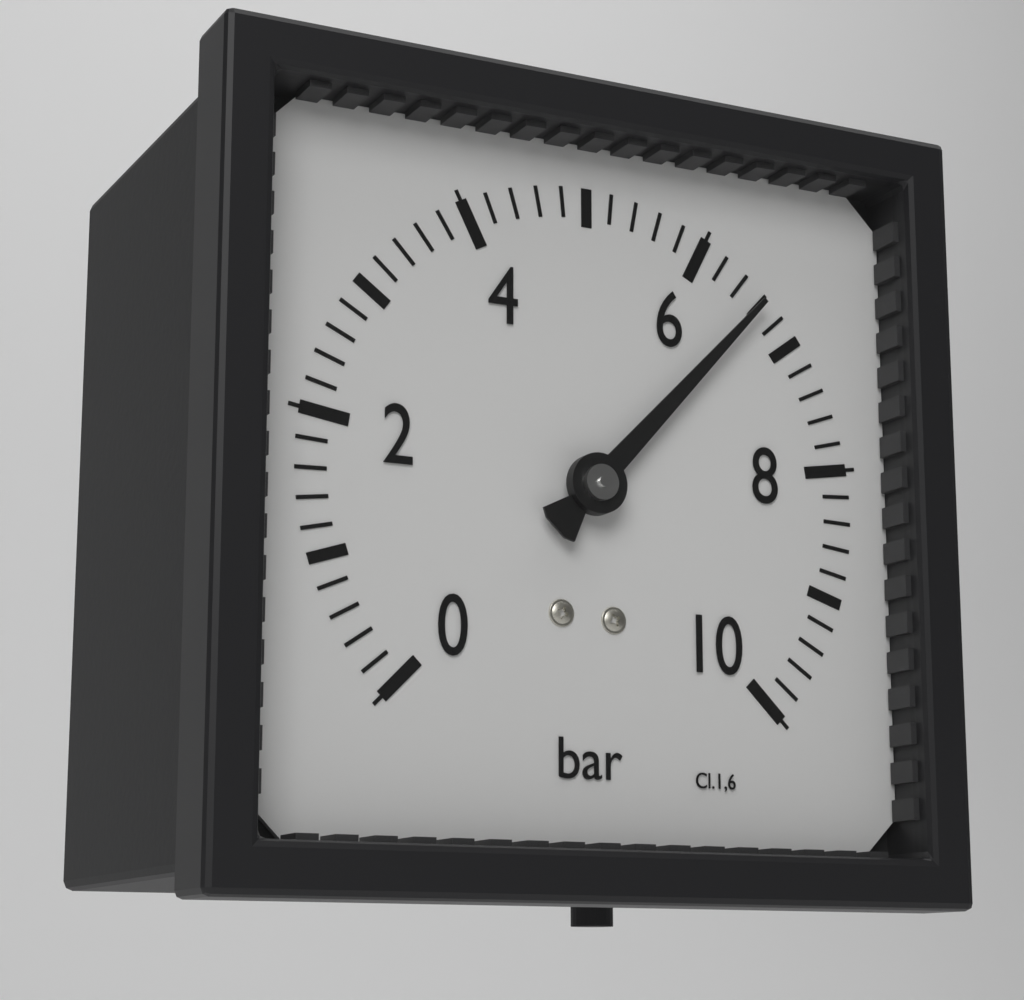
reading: 6.6 bar
